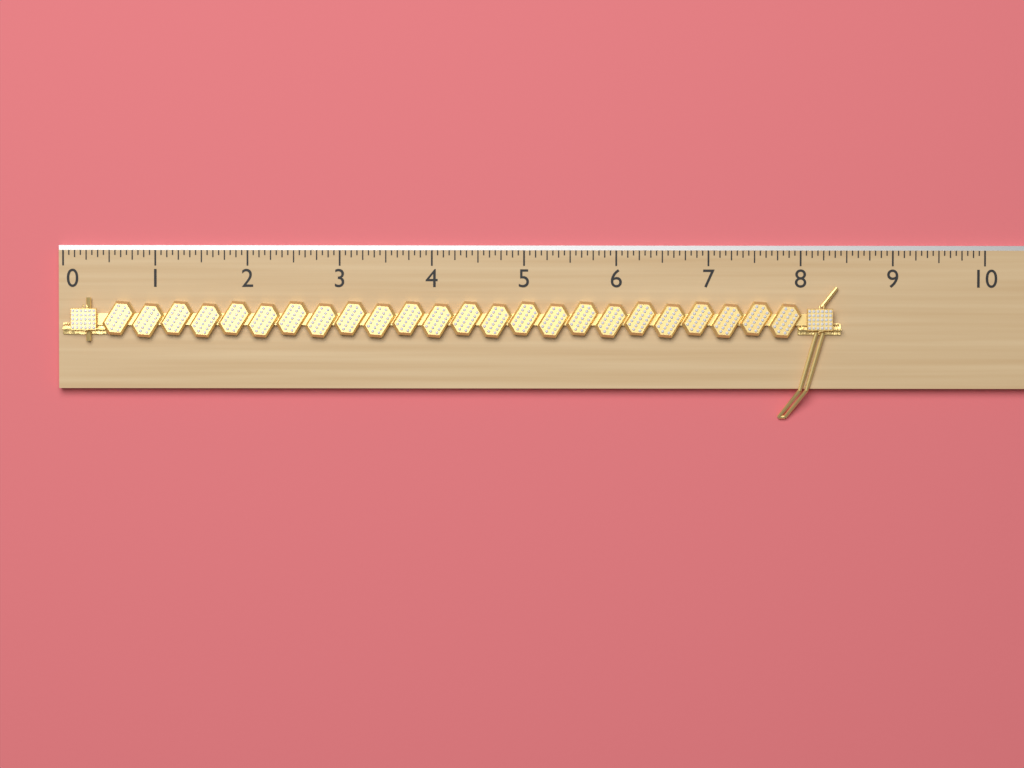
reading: 8.4375 (no unit)
